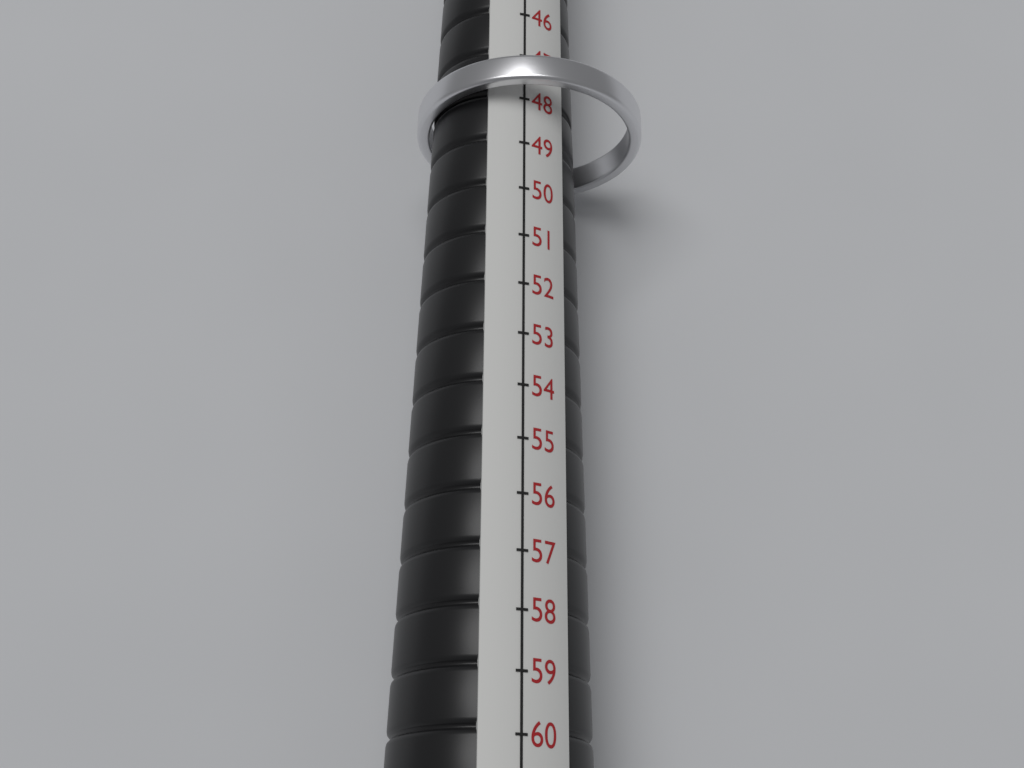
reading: 48 (no unit)
